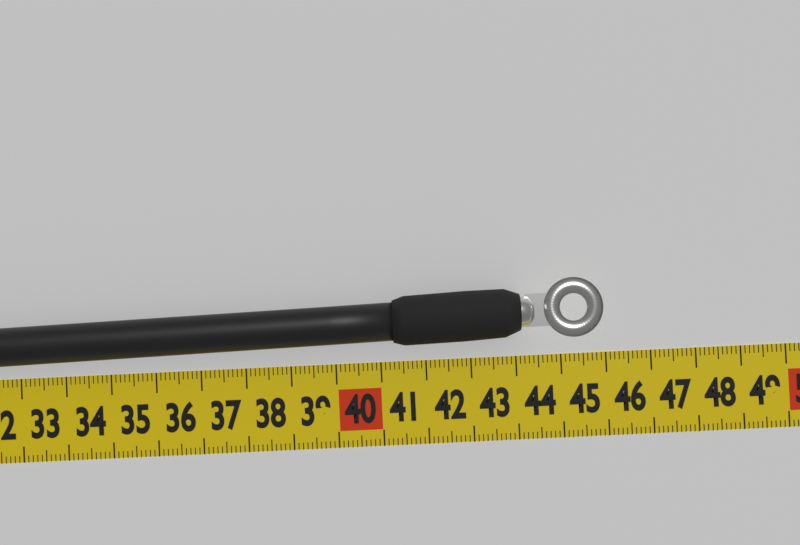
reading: 45.9 cm
